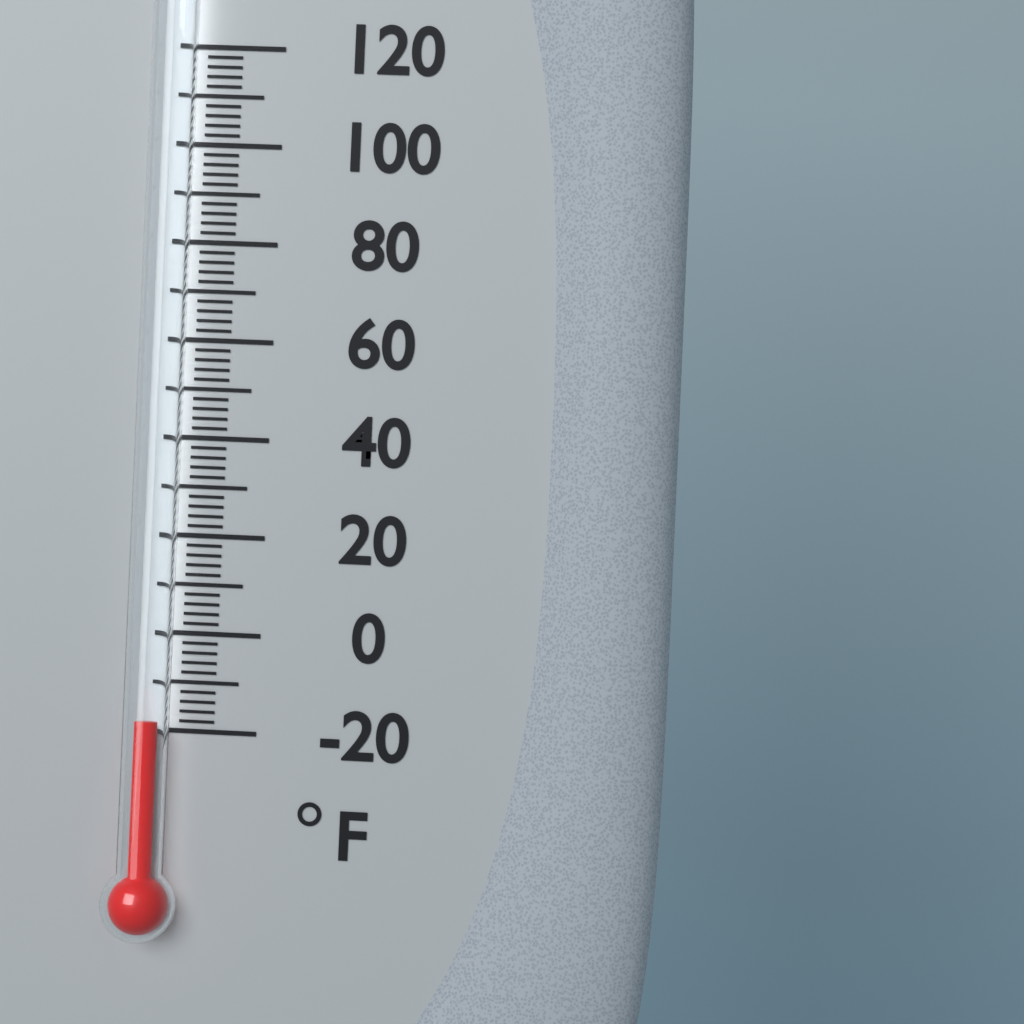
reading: -18 °F
